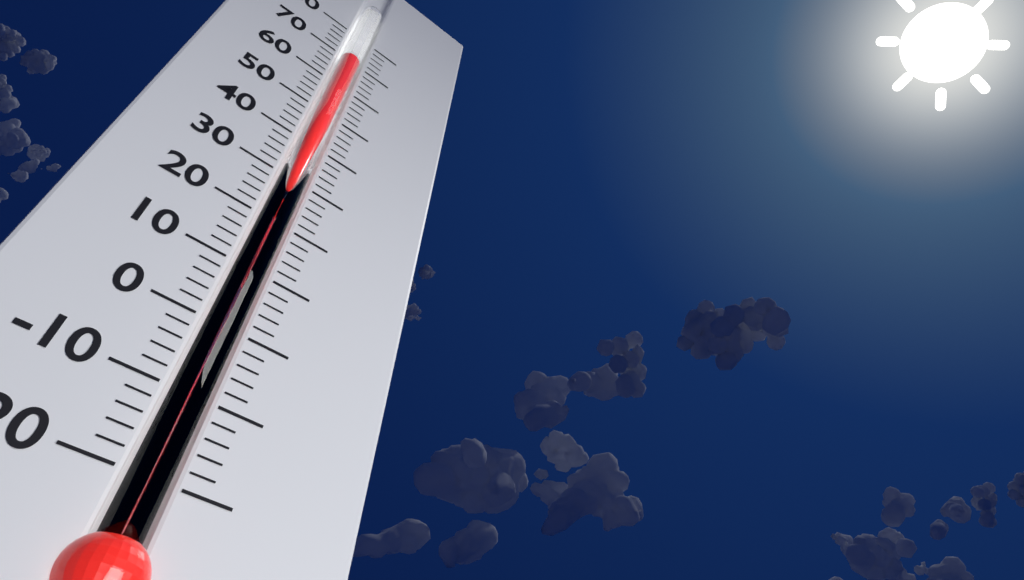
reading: 70 (no unit)
